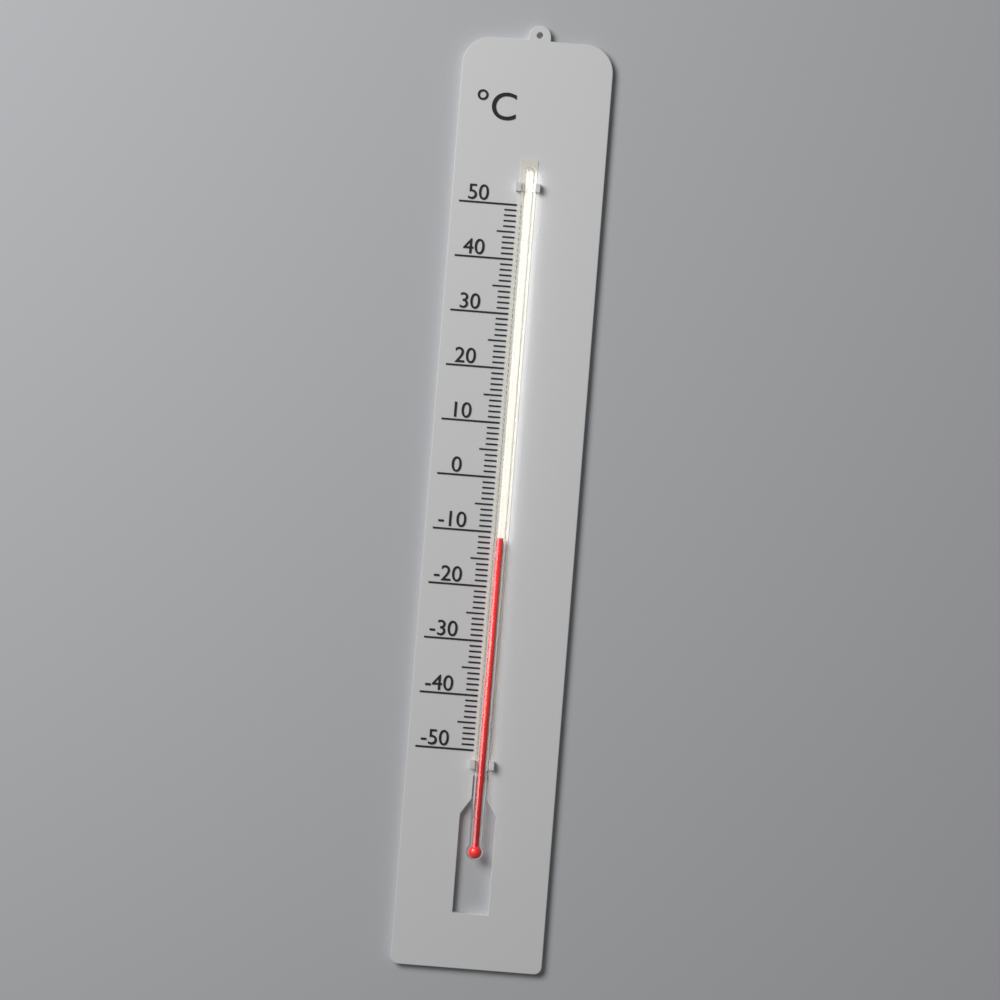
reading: -11 °C
